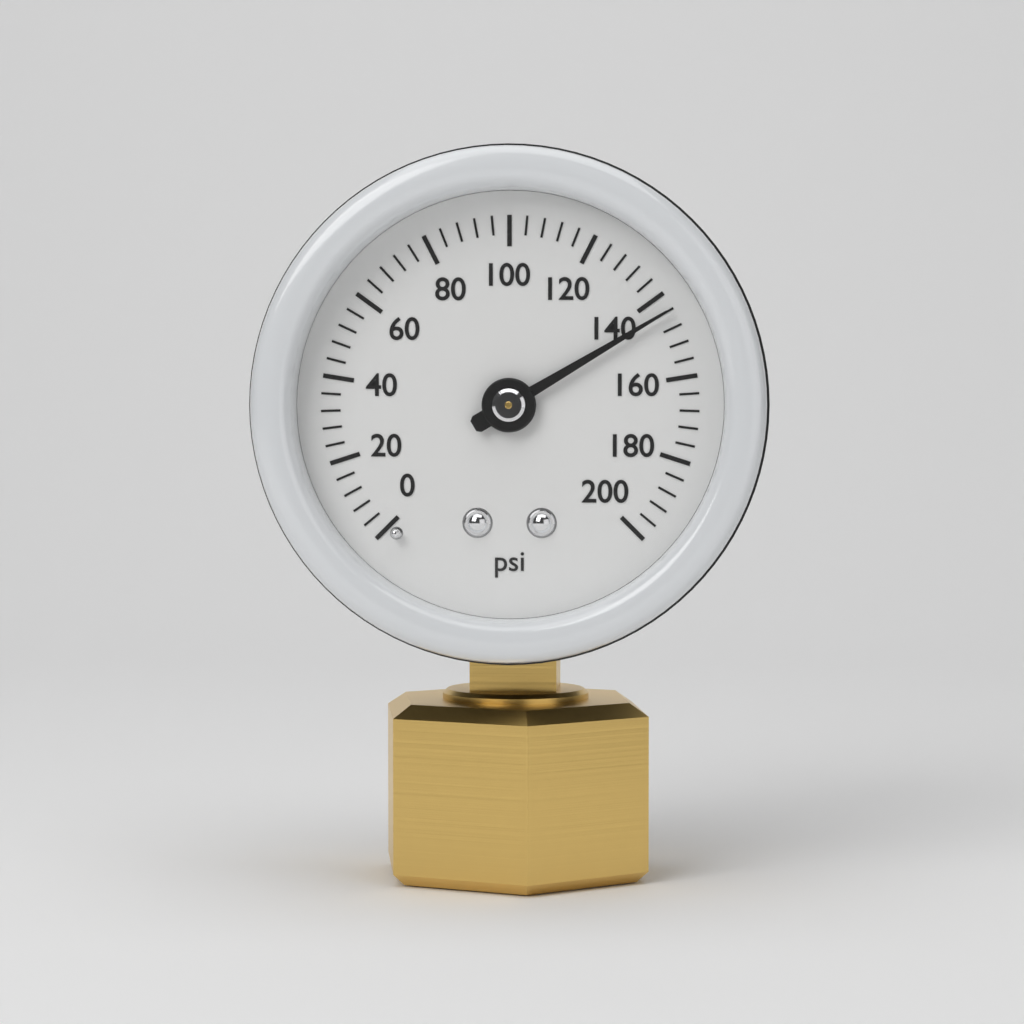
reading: 144 psi
